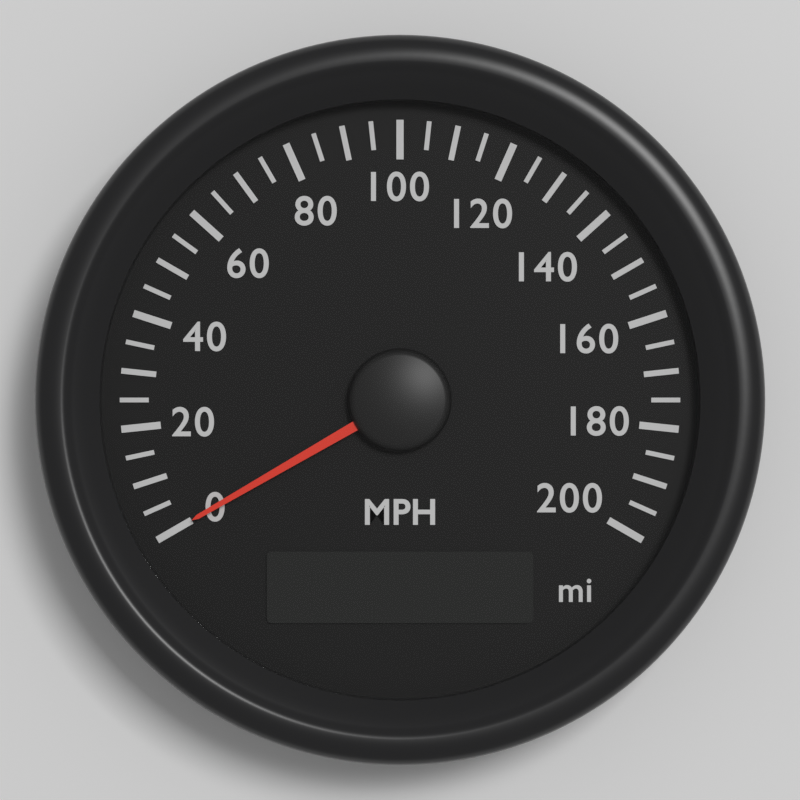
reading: 0 MPH
